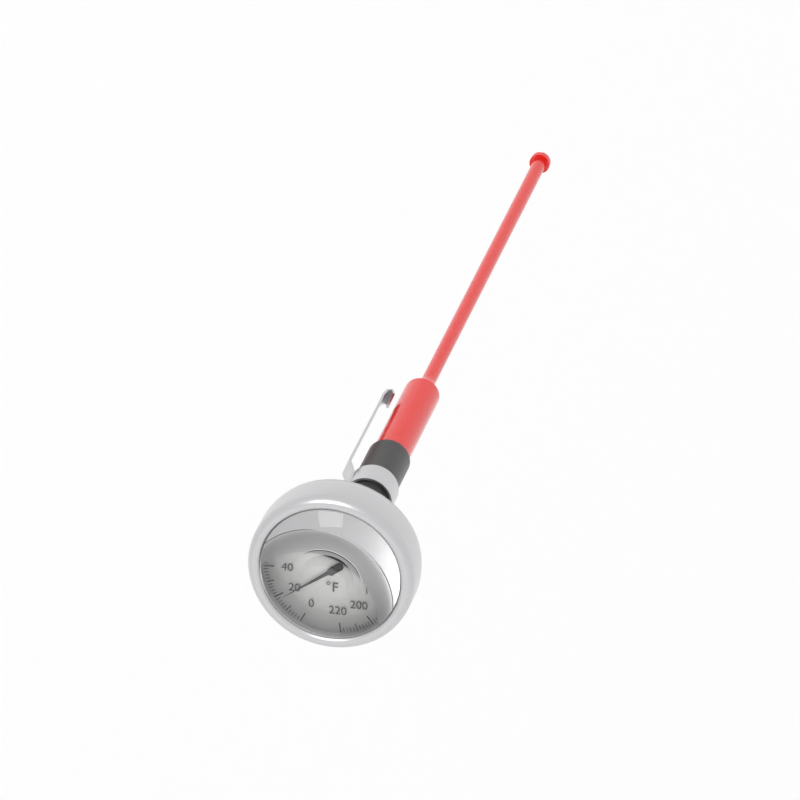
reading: 18 °F
